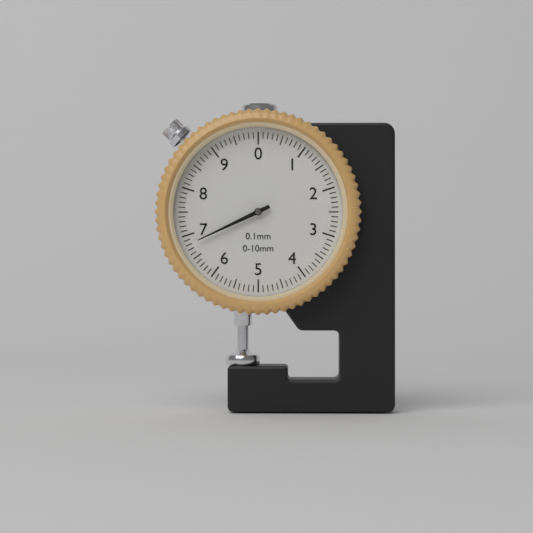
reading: 6.8 mm
